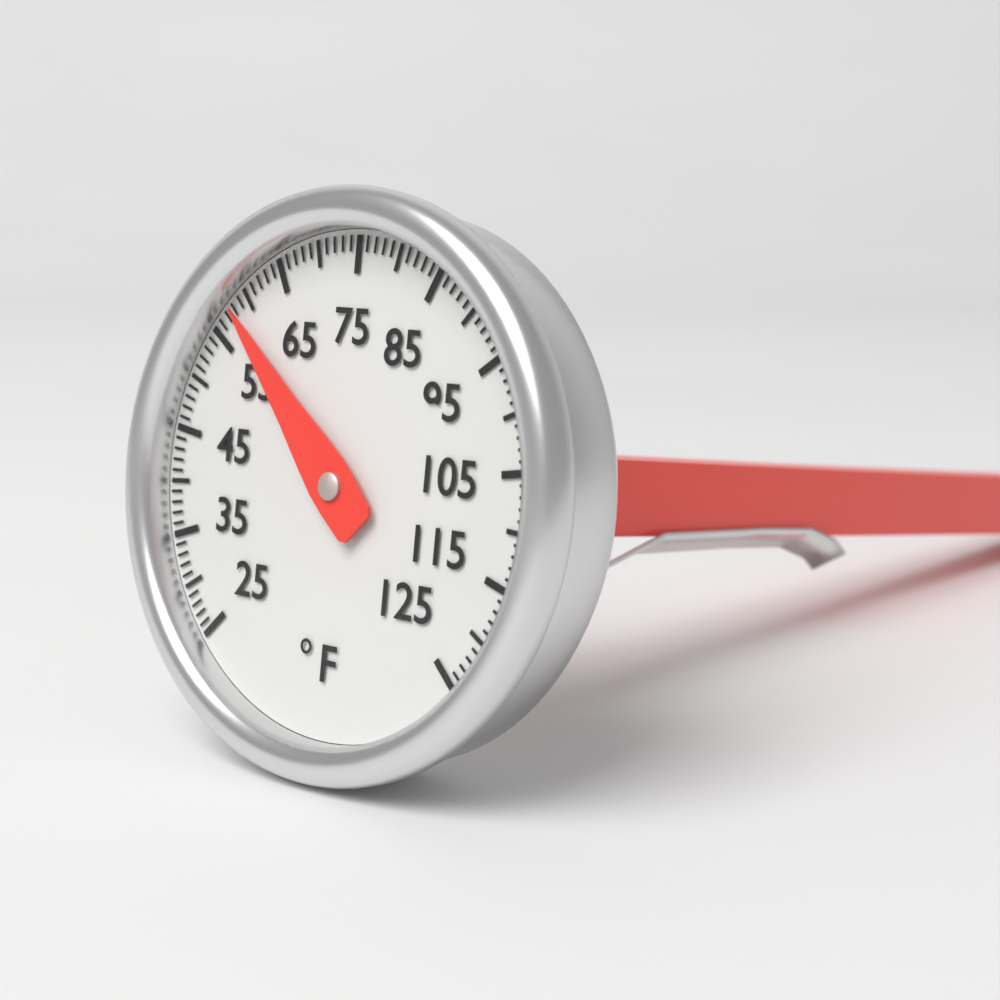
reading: 58 °F
